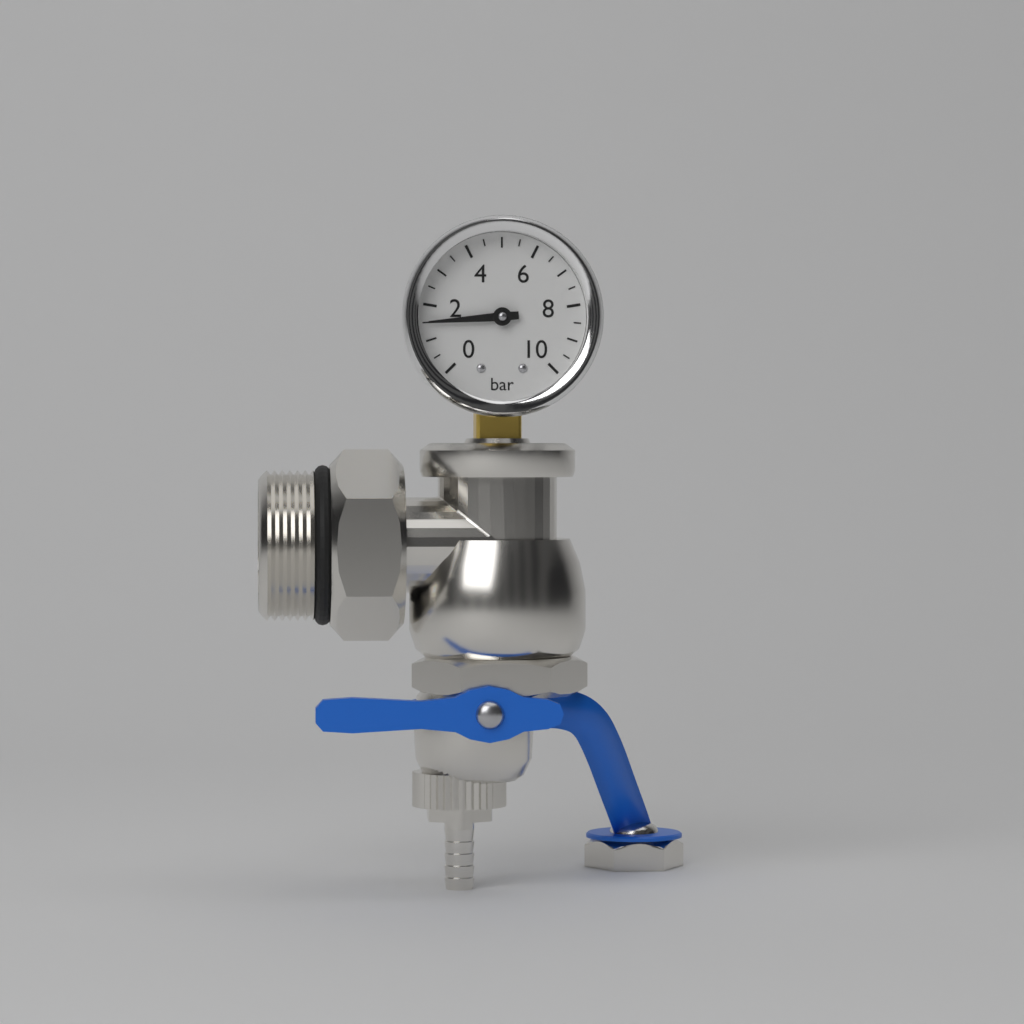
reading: 1.5 bar
